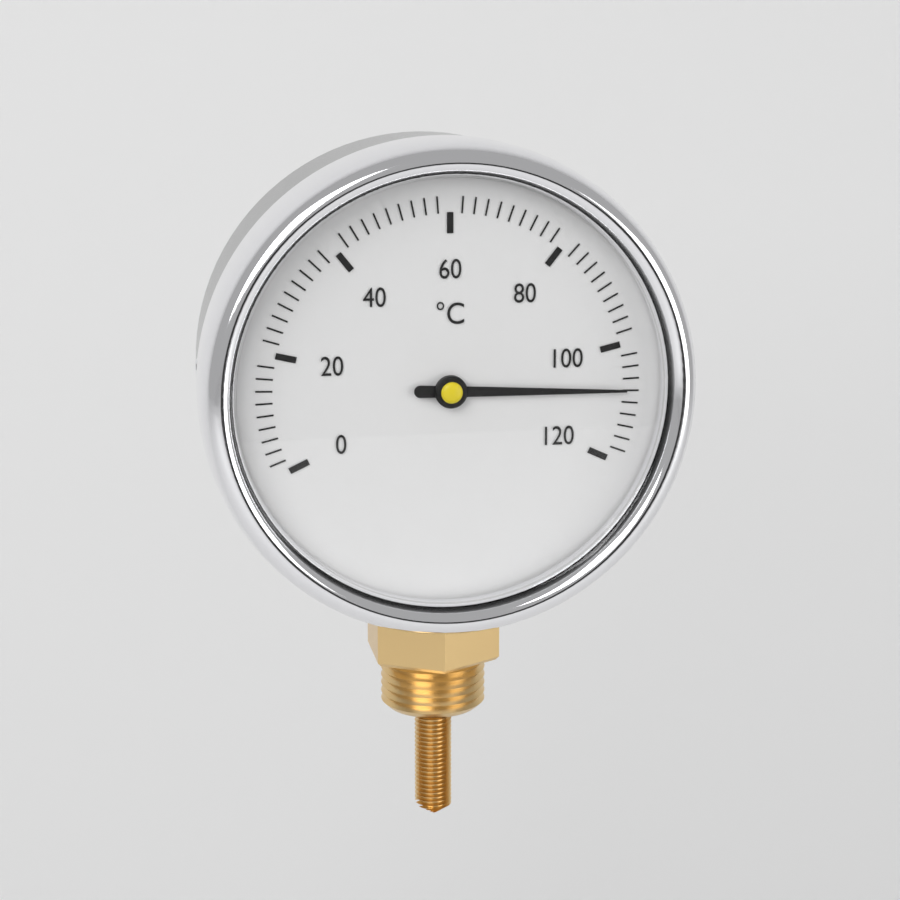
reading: 108 °C
